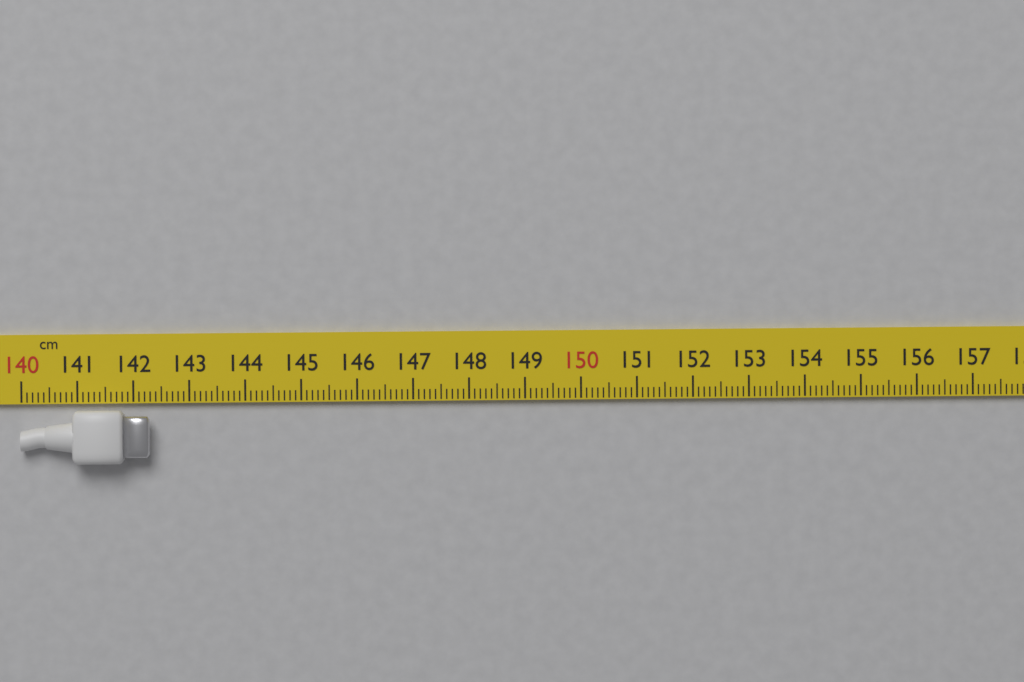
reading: 142.3 cm
